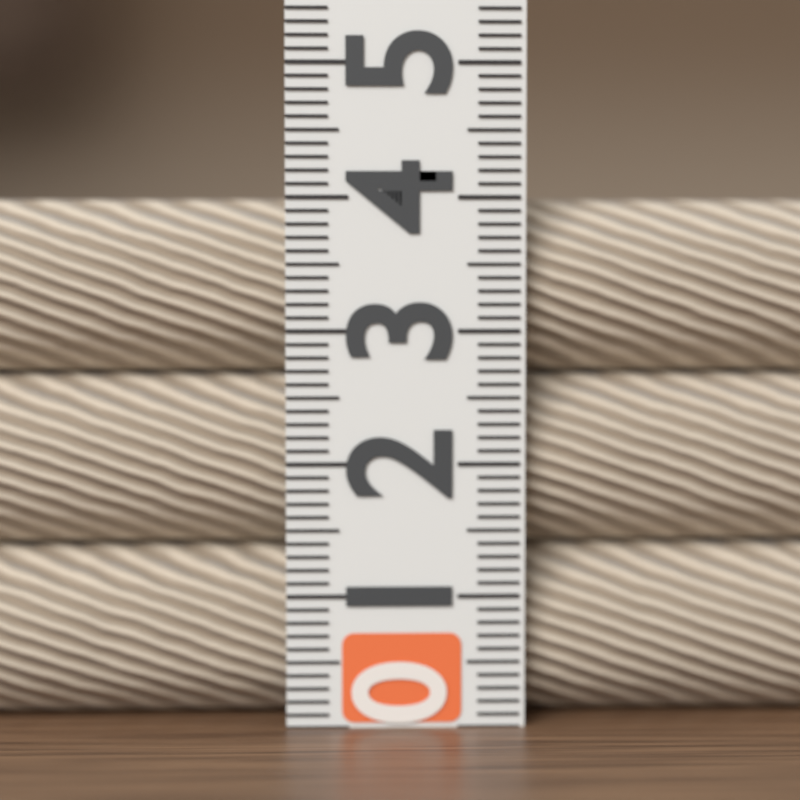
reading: 4.0 (no unit)
